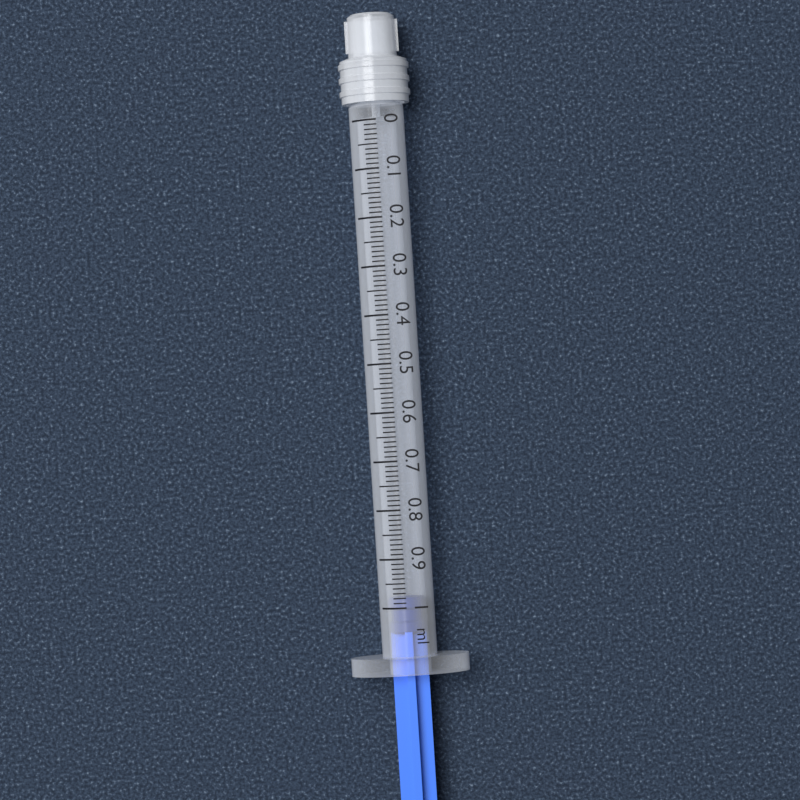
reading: 0.98 ml
